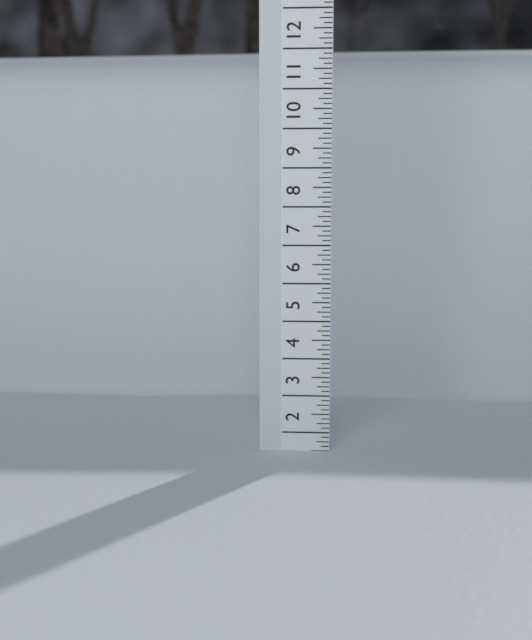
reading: 1.500 (no unit)
